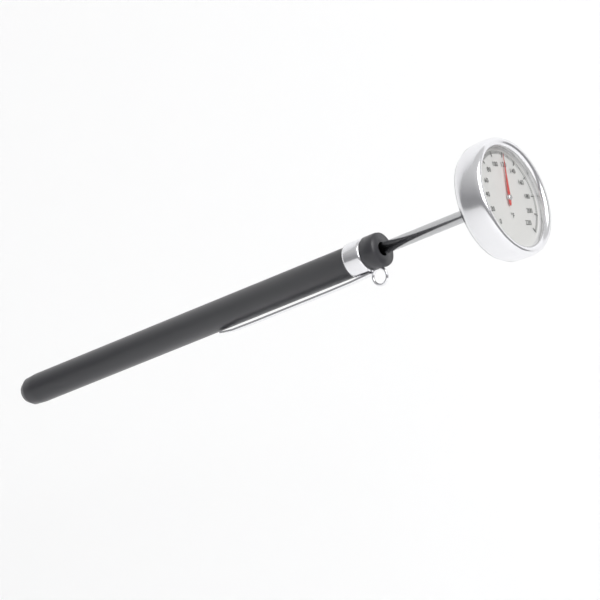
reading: 120 °F
